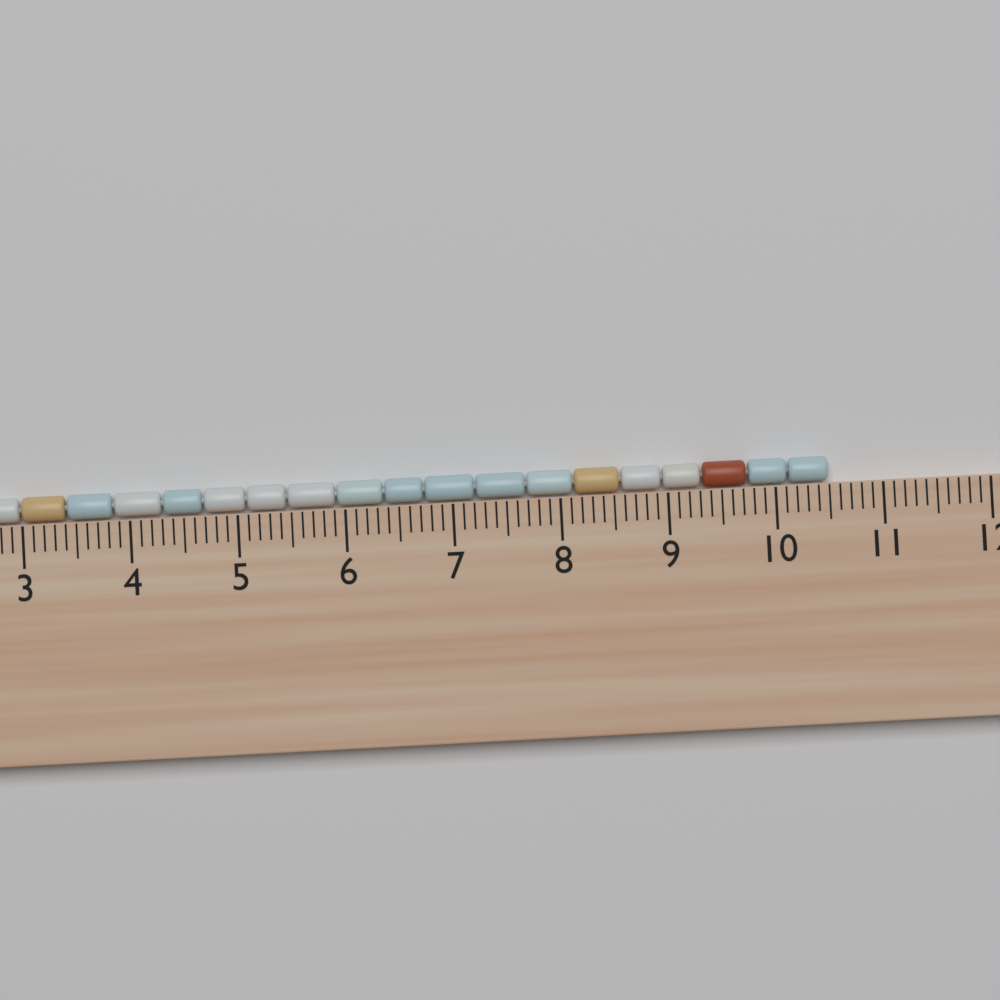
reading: 10.5 cm
